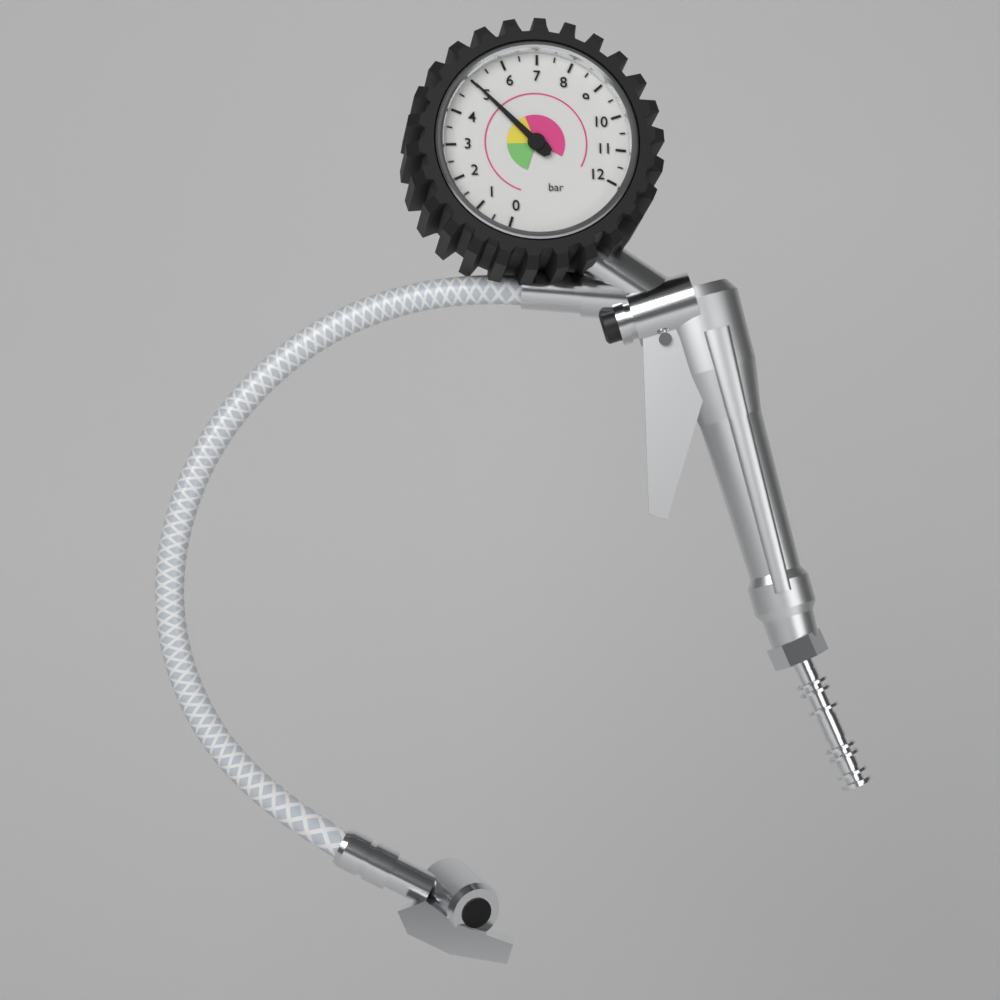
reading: 5.0 bar
